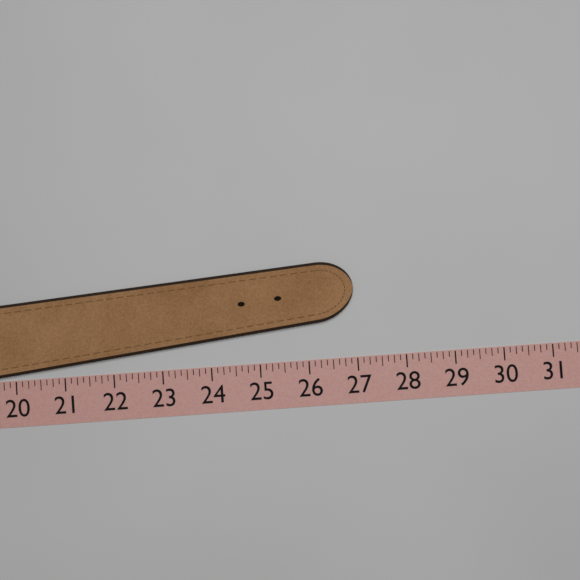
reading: 27.000 (no unit)
